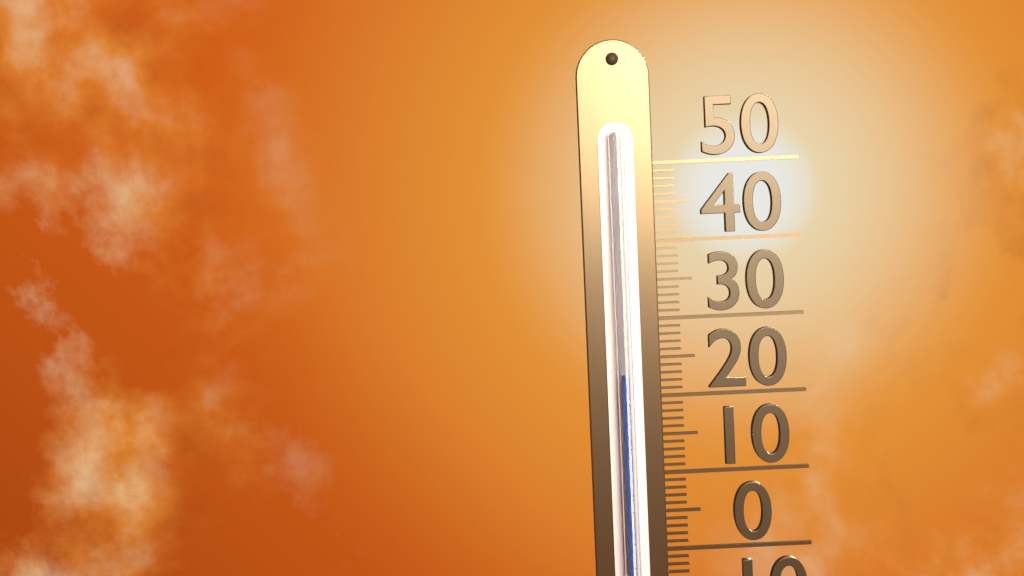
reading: 23 (no unit)
